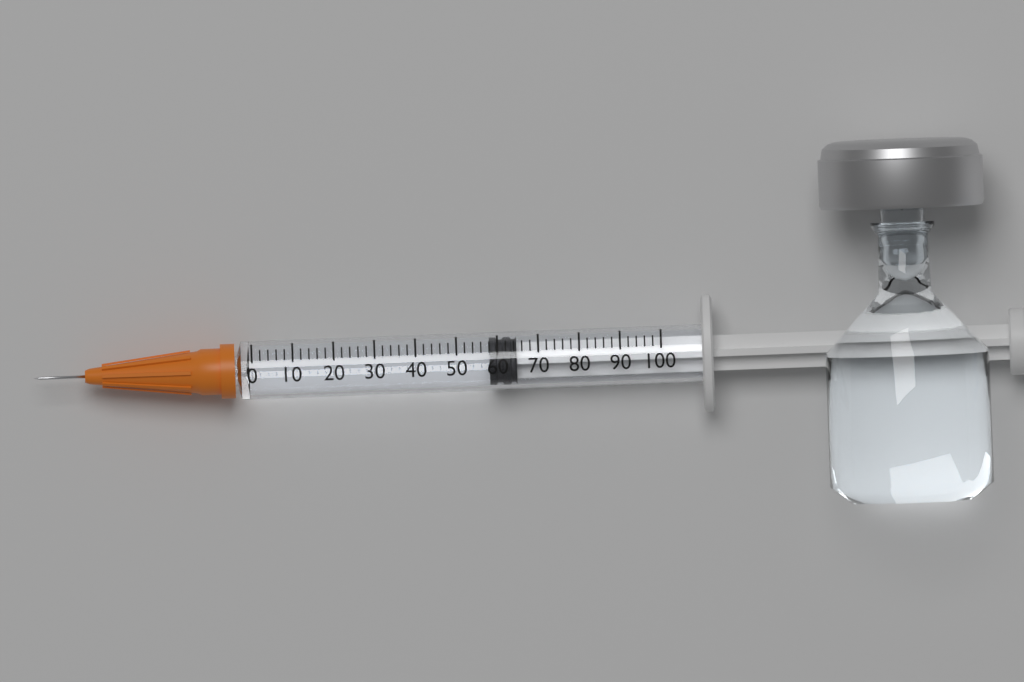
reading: 58 (no unit)
